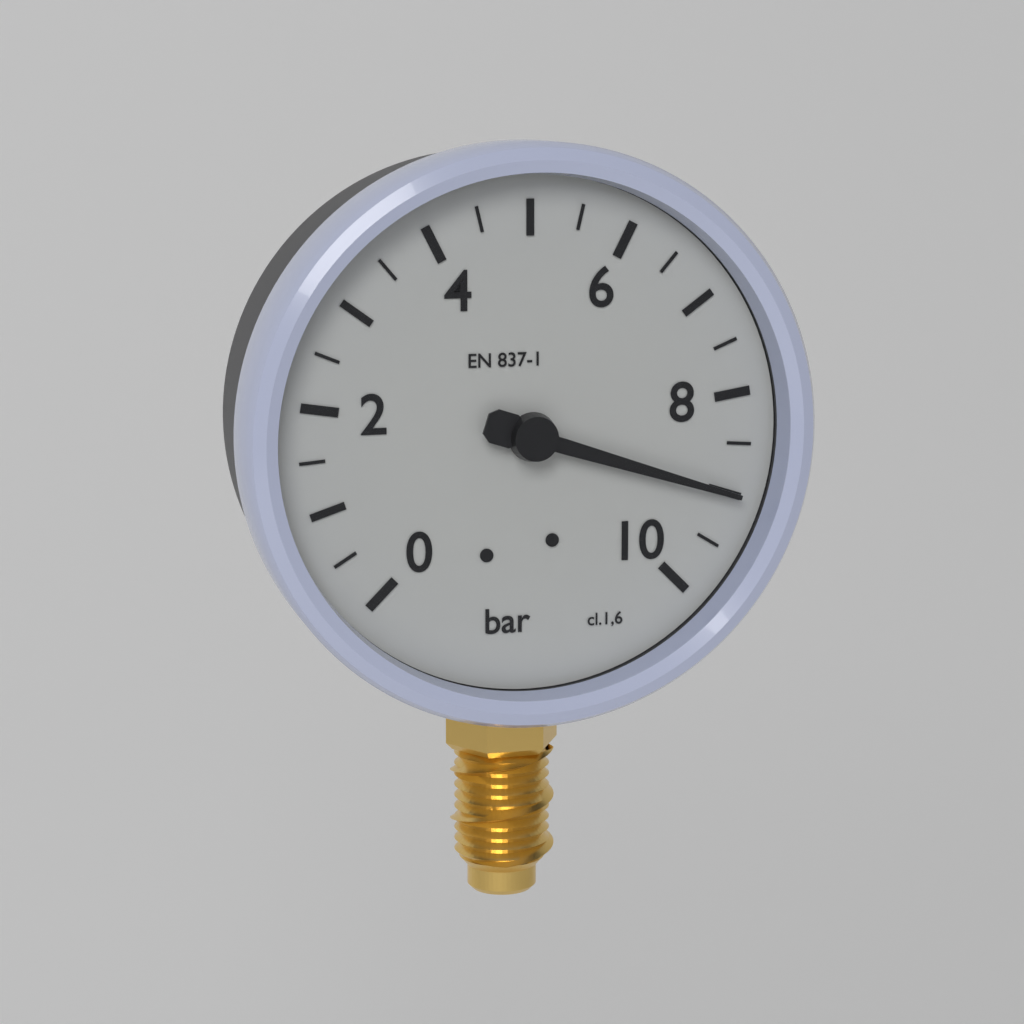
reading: 9.0 bar
